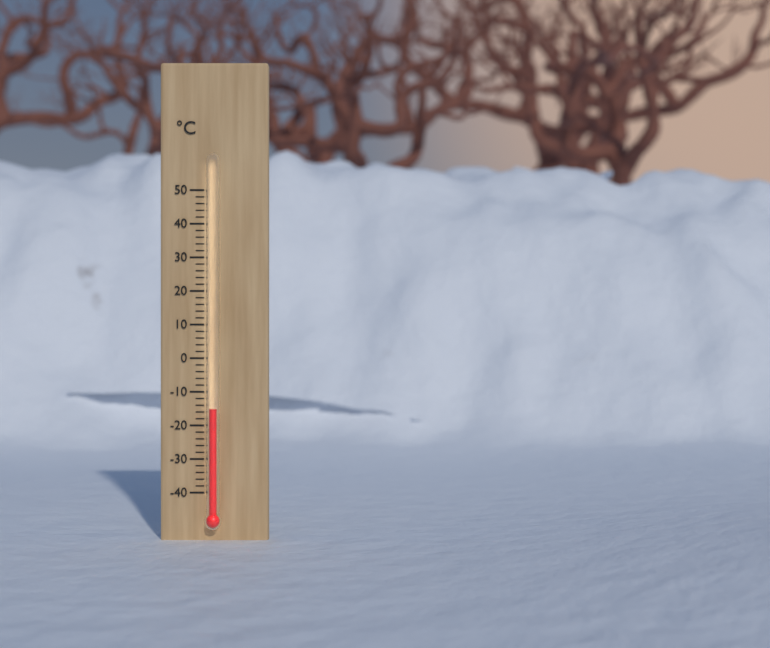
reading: -15 °C
